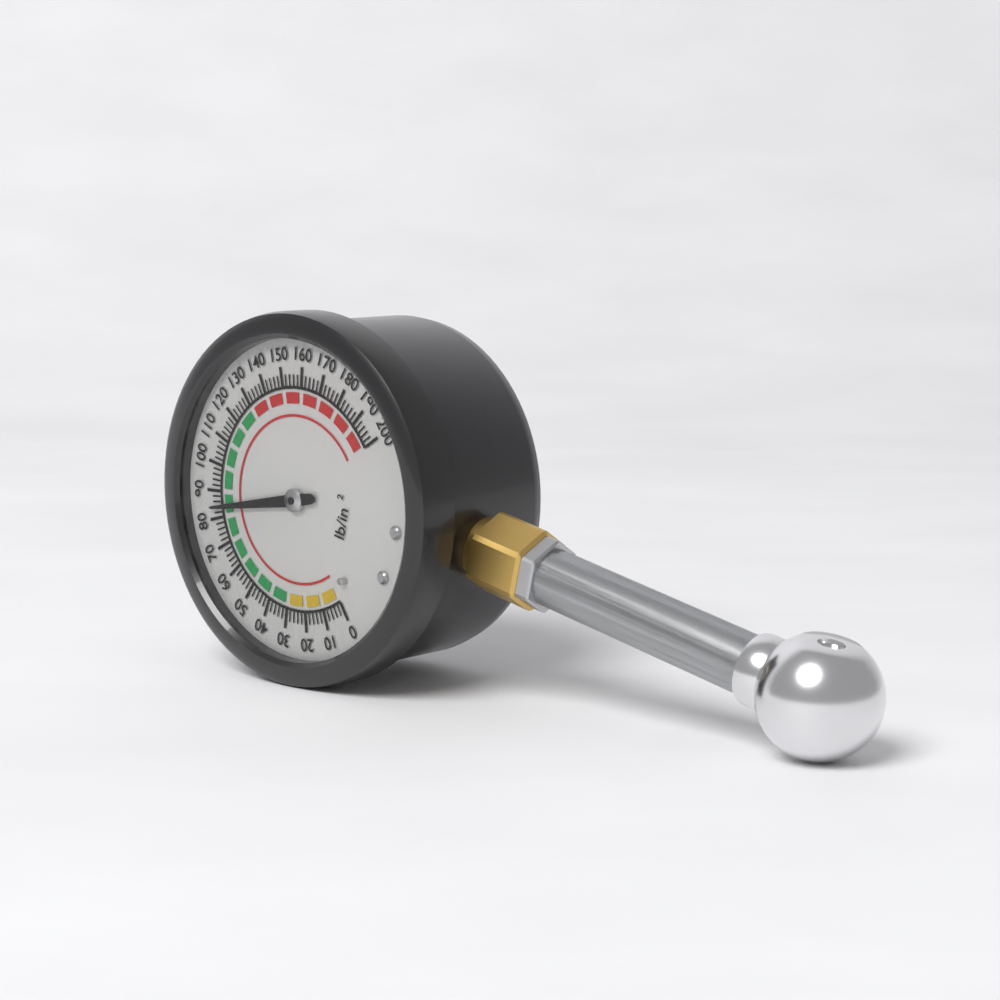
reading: 84 psi
